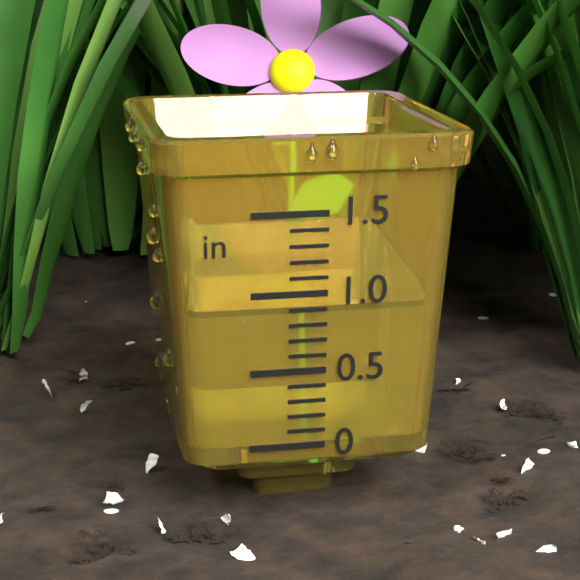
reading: 0.9 in
